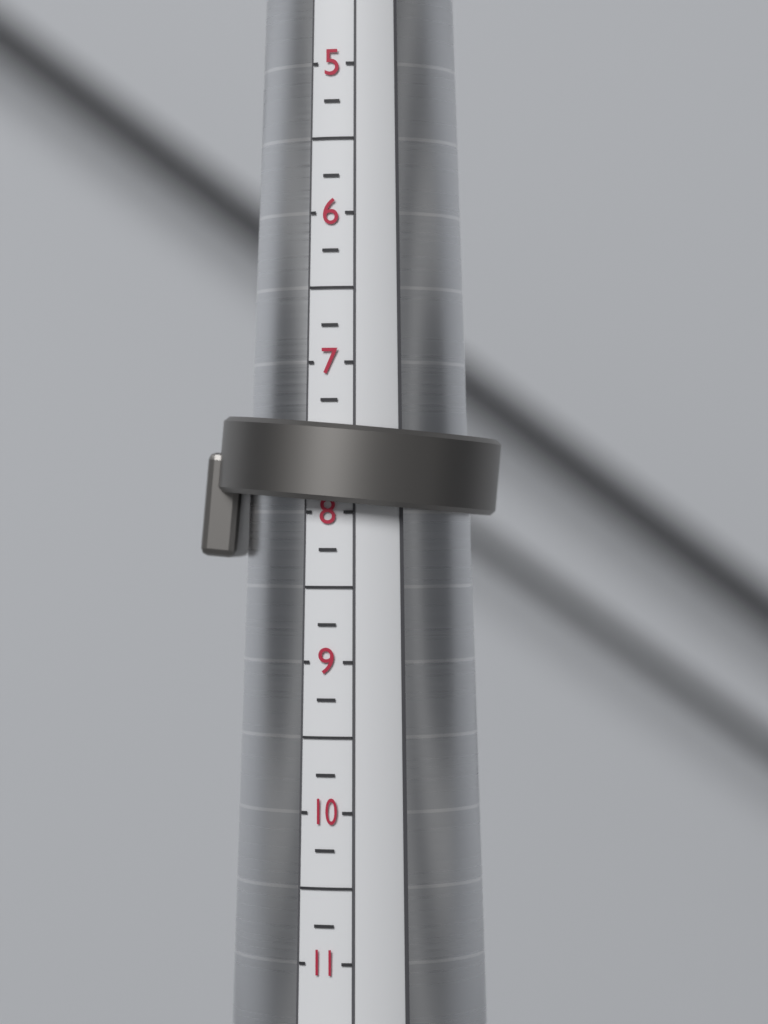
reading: 8.00 (no unit)
